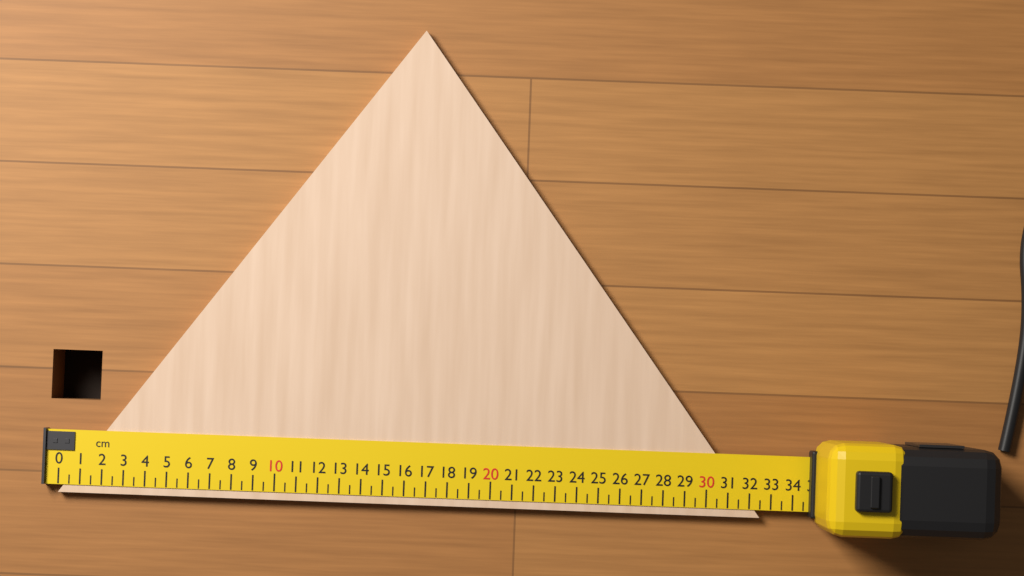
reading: 32.5 cm
